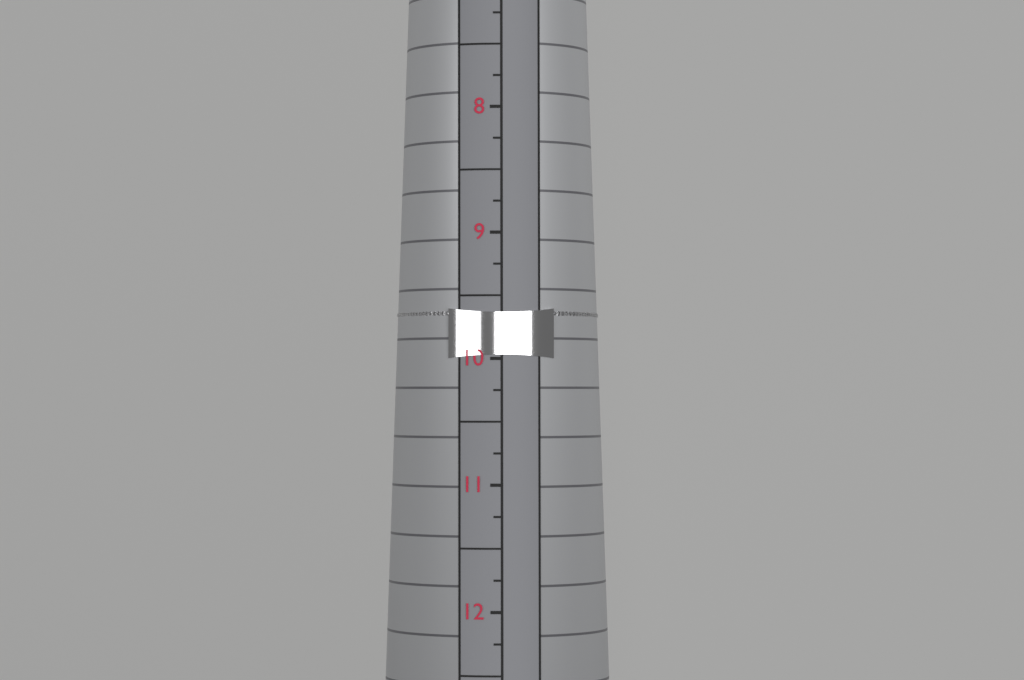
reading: 10.00 (no unit)
